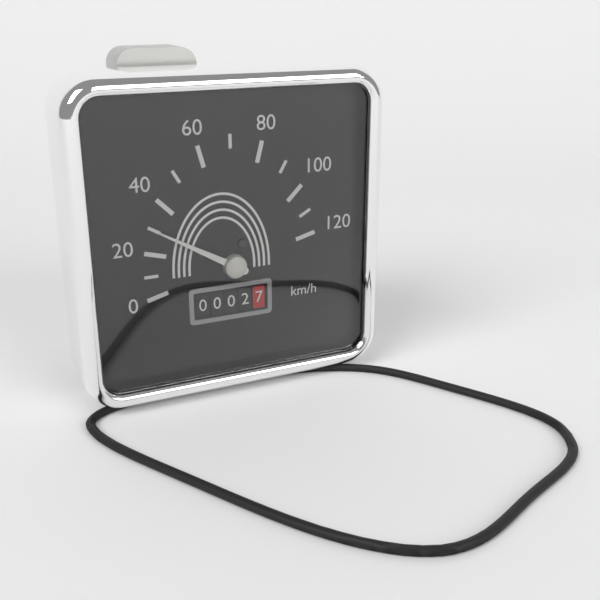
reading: 30 km/h
